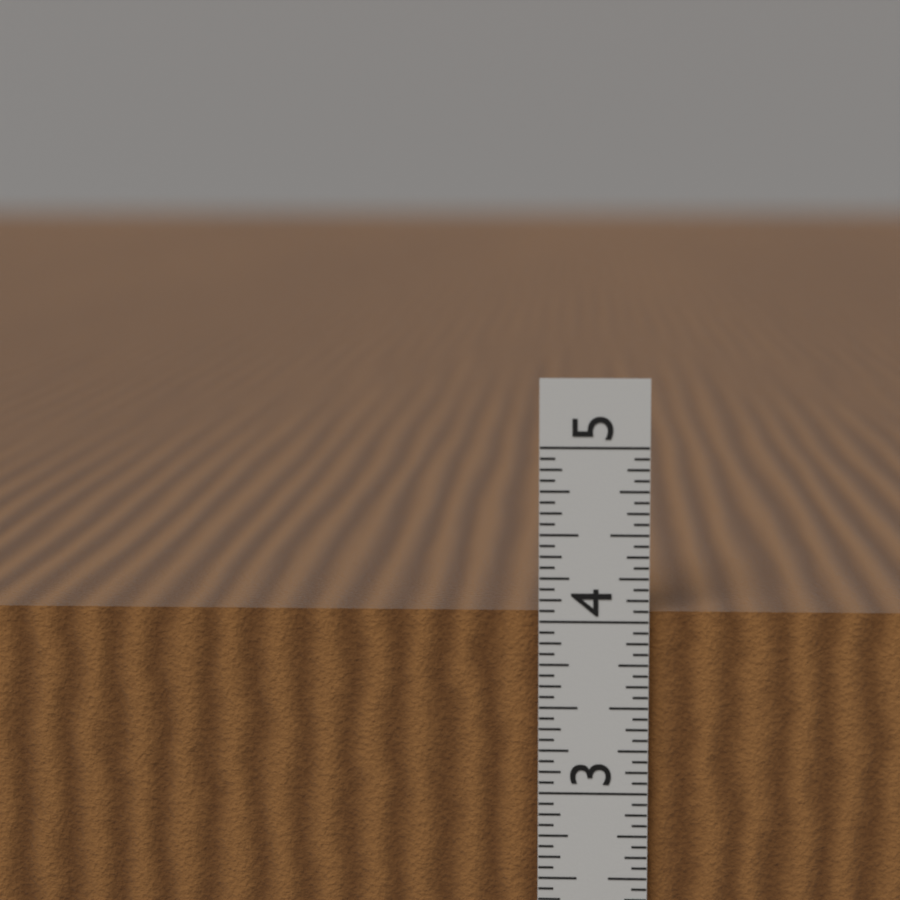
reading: 4.1250 in
